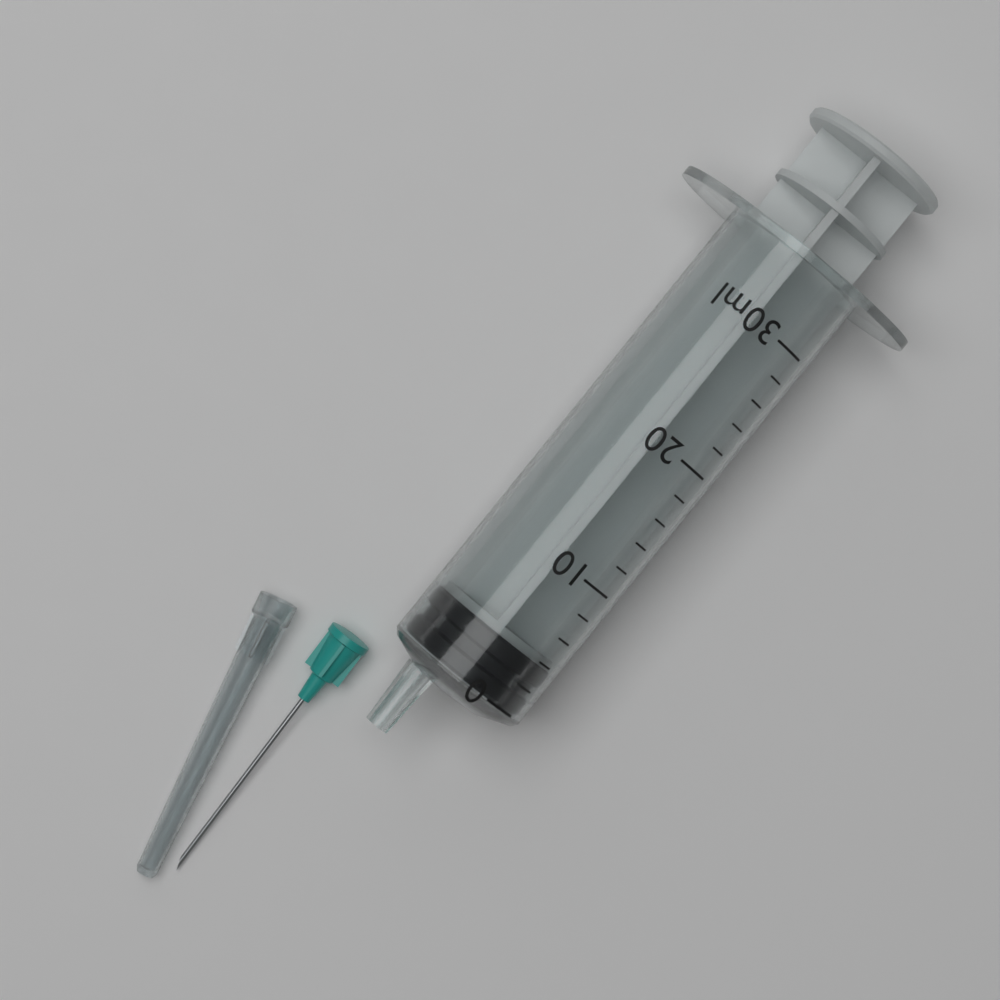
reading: 0 ml
